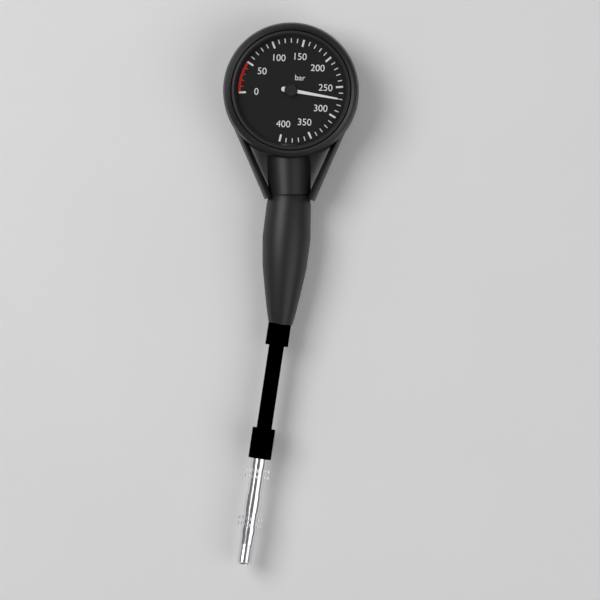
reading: 270 bar
